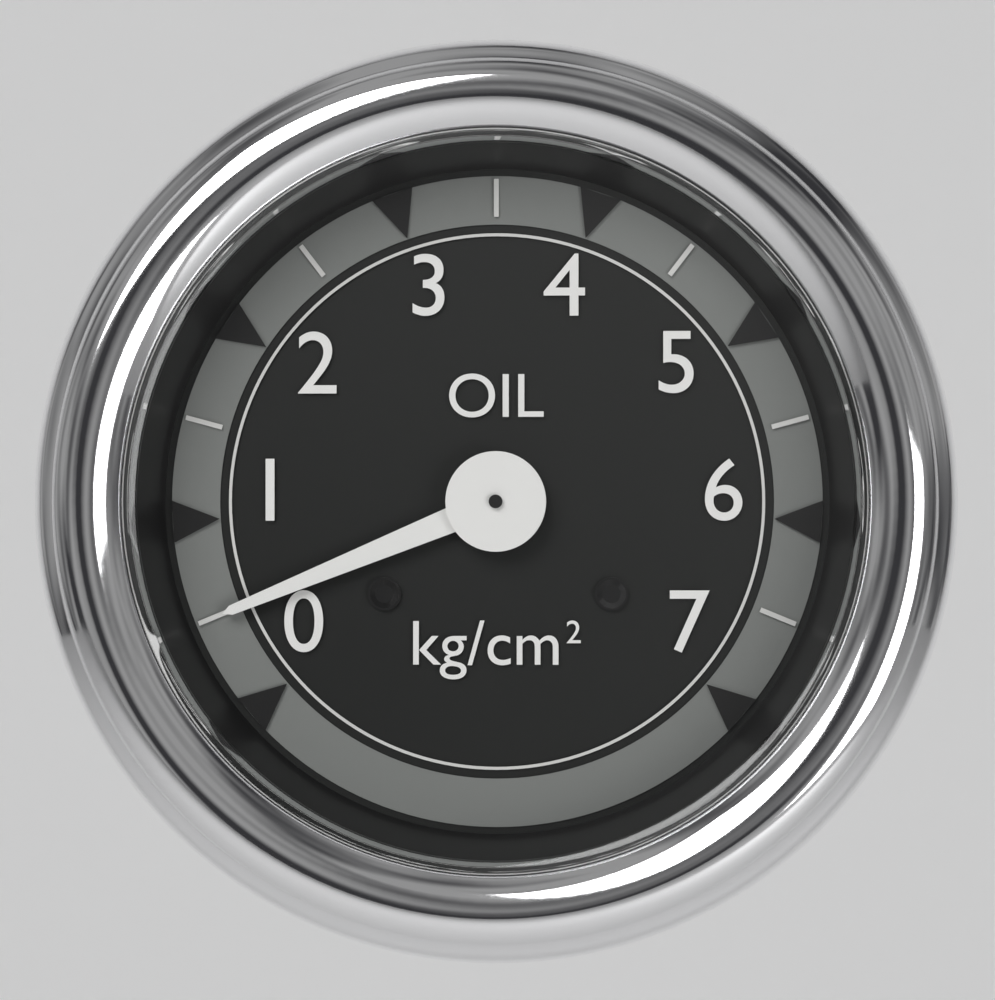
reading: 0.5 kg/cm²
